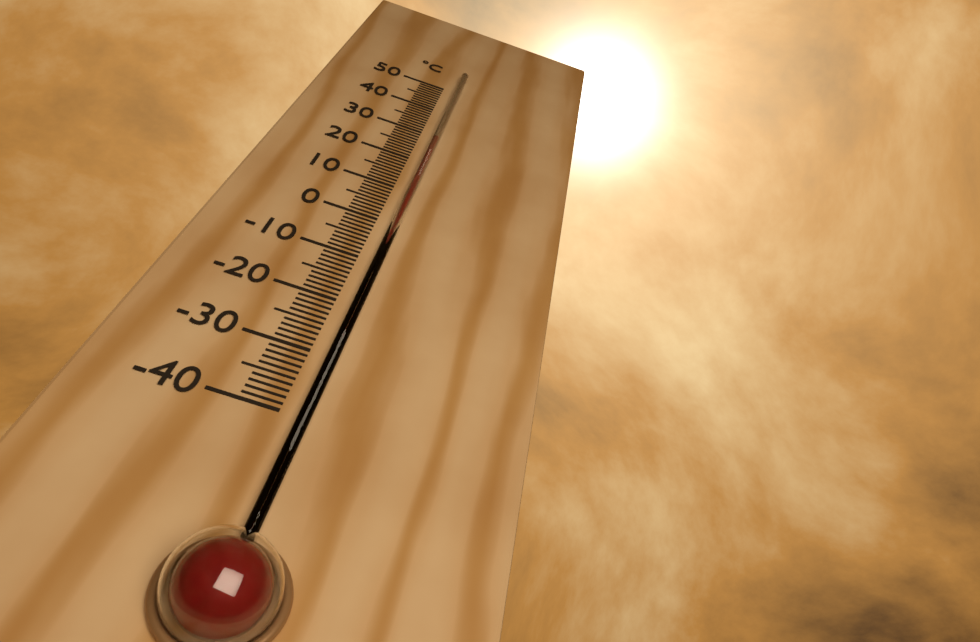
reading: 28 °C
